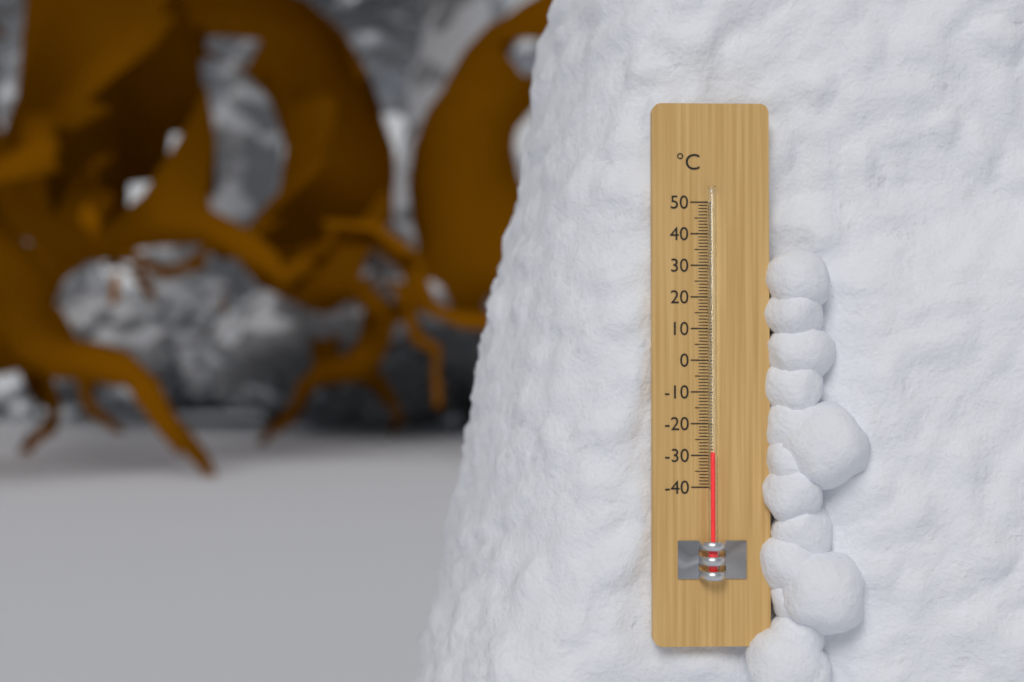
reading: -29 °C
